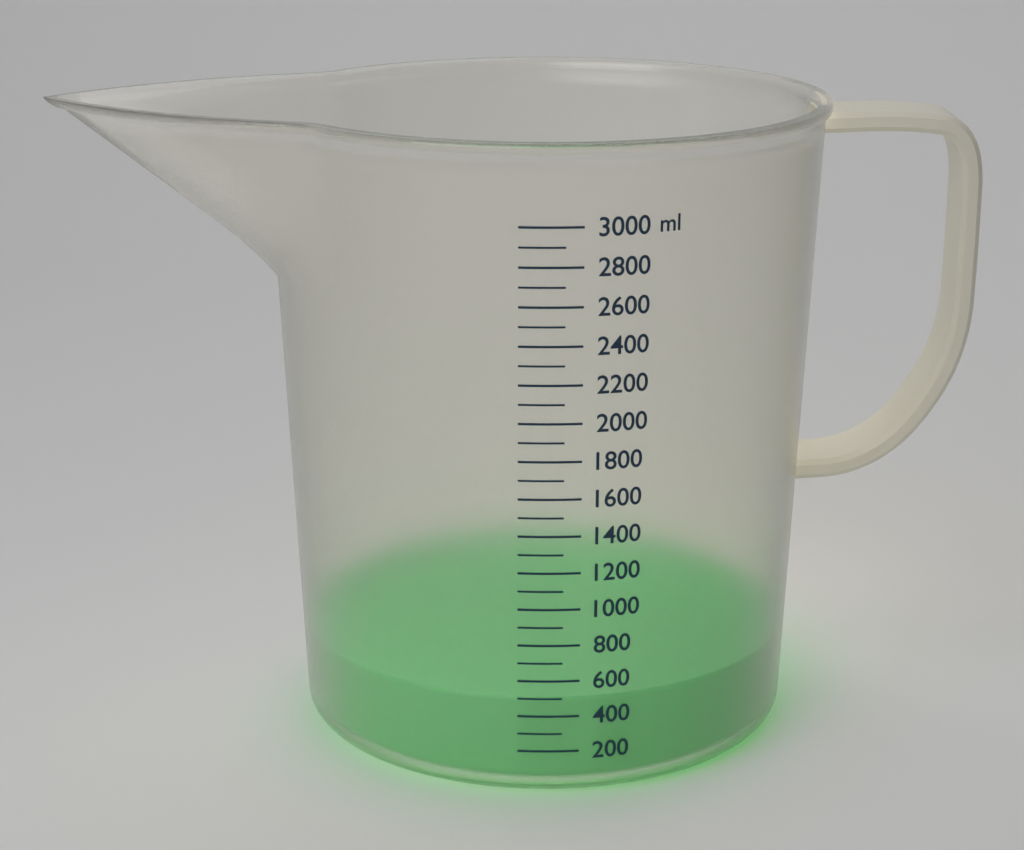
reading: 500 ml
